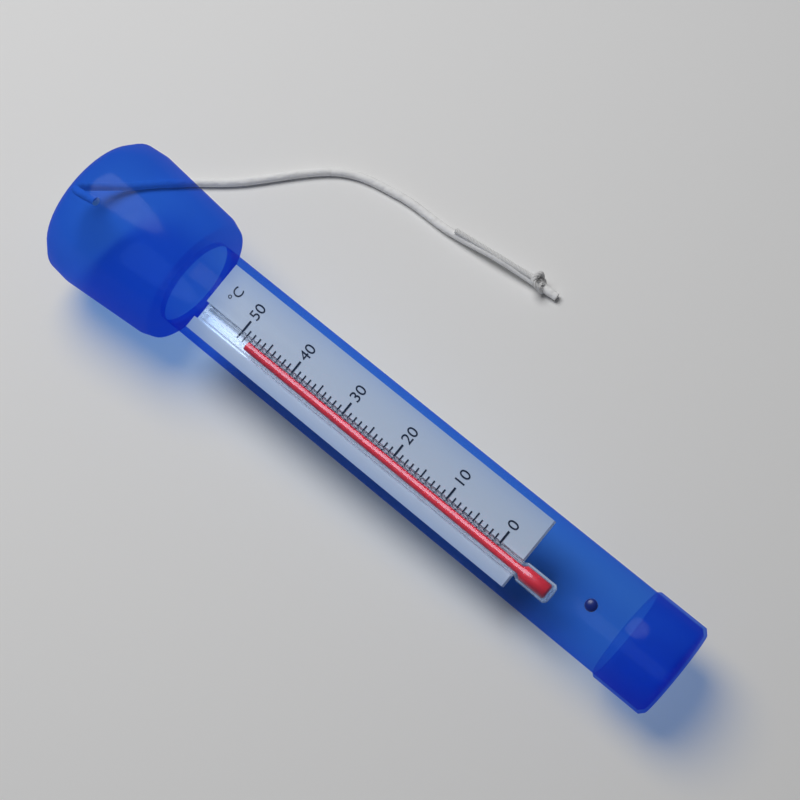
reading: 48 °C
